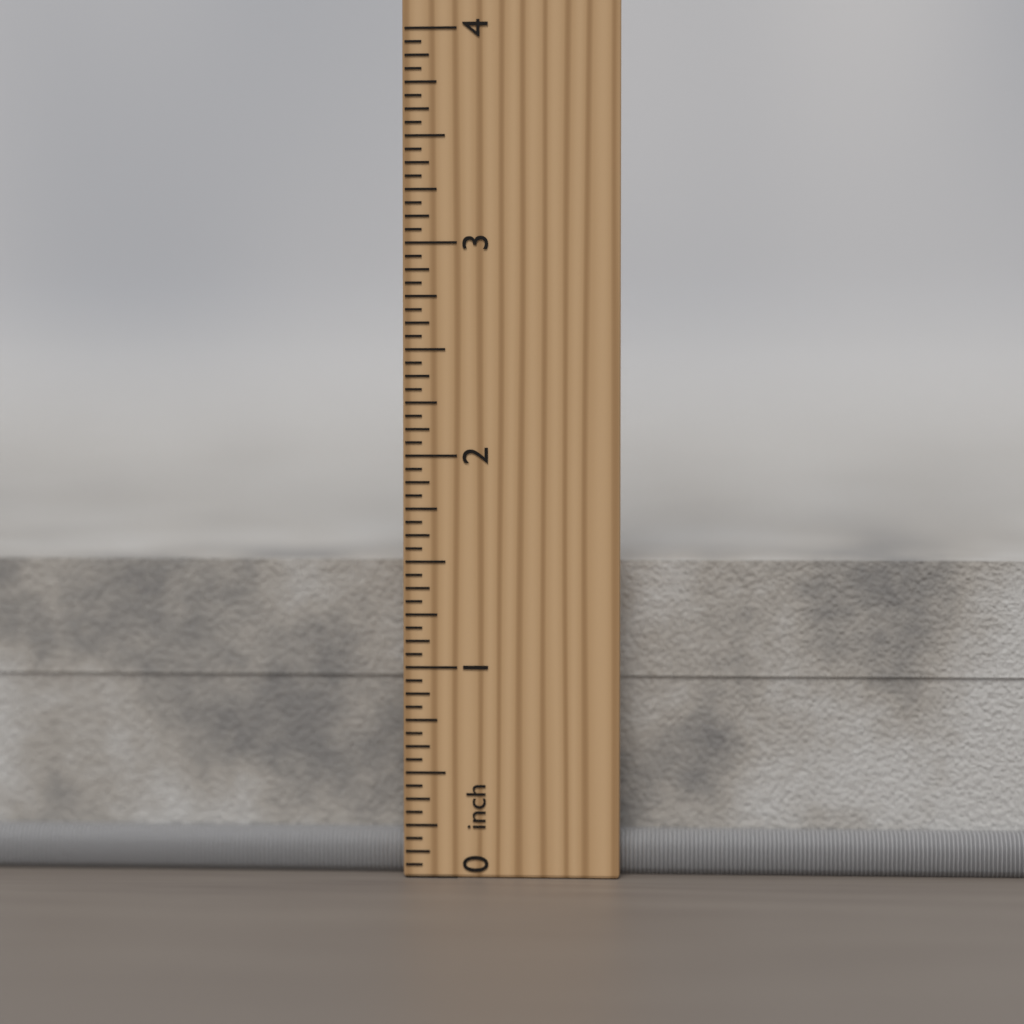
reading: 1.5000 inch
